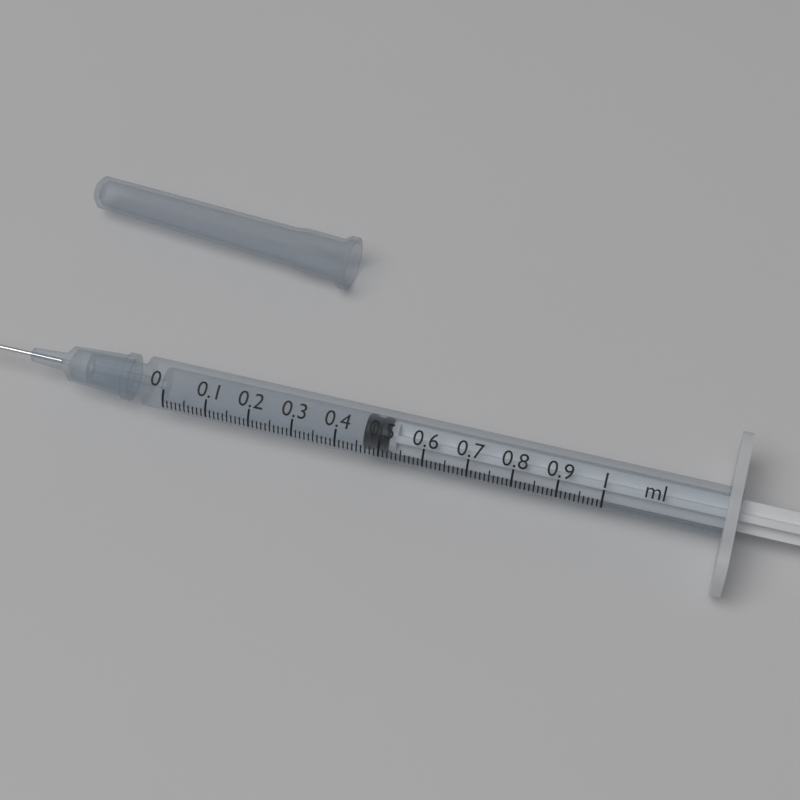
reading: 0.46 ml
